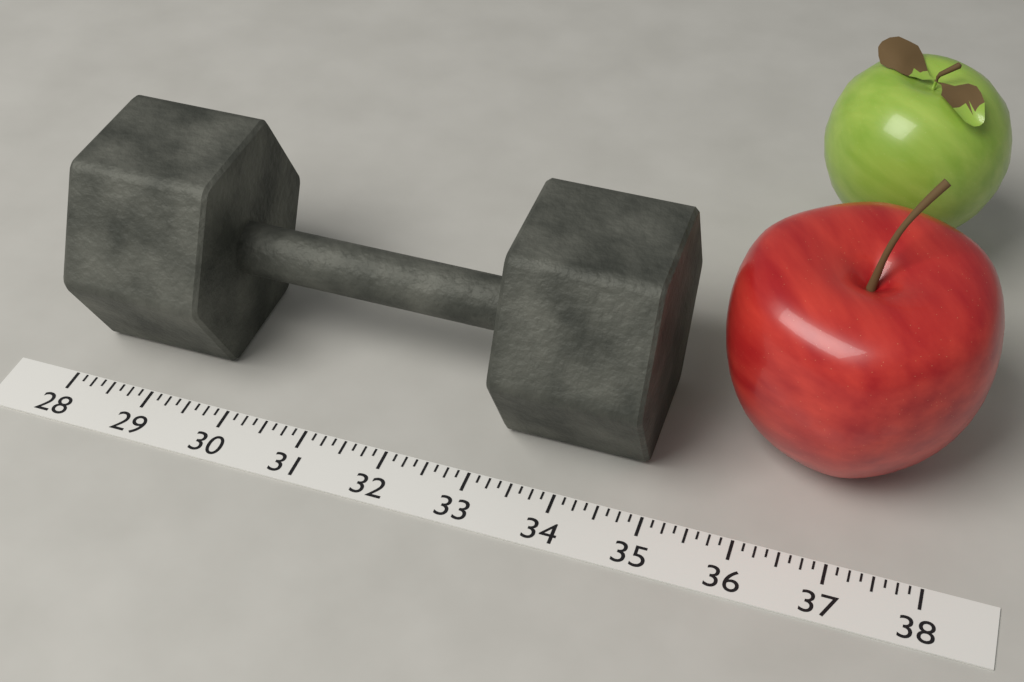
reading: 34.875 (no unit)
